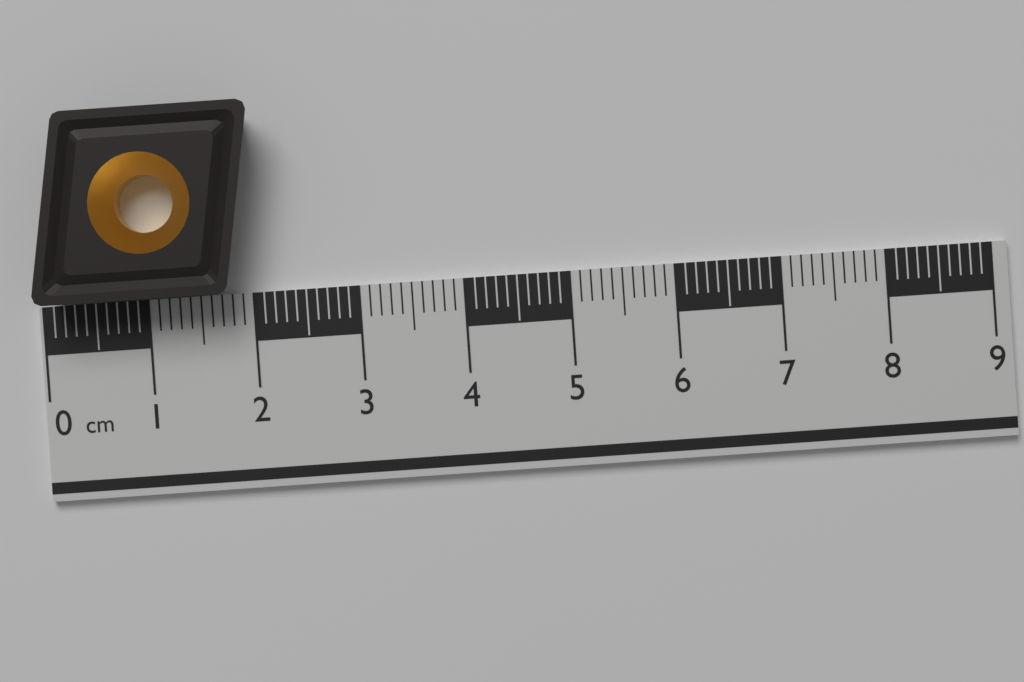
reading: 2.1 cm
